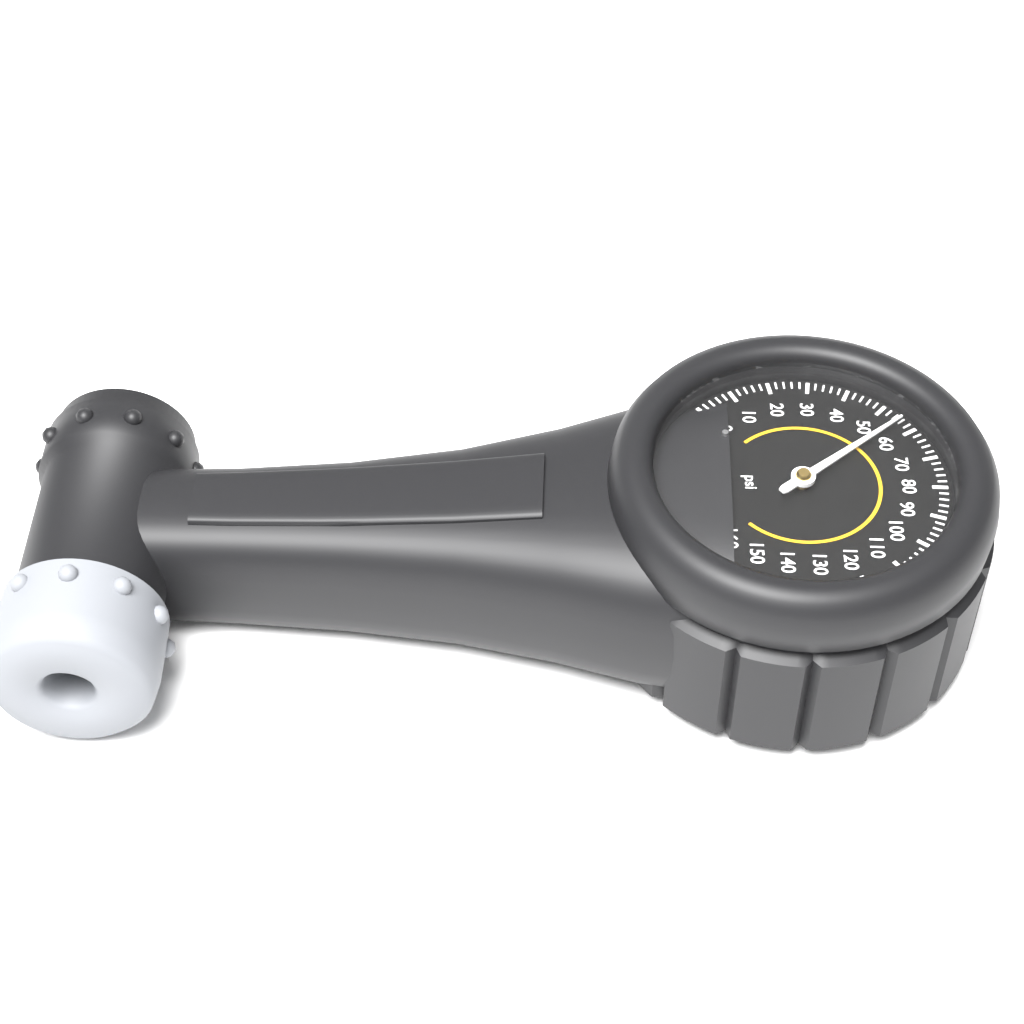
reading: 56 psi
